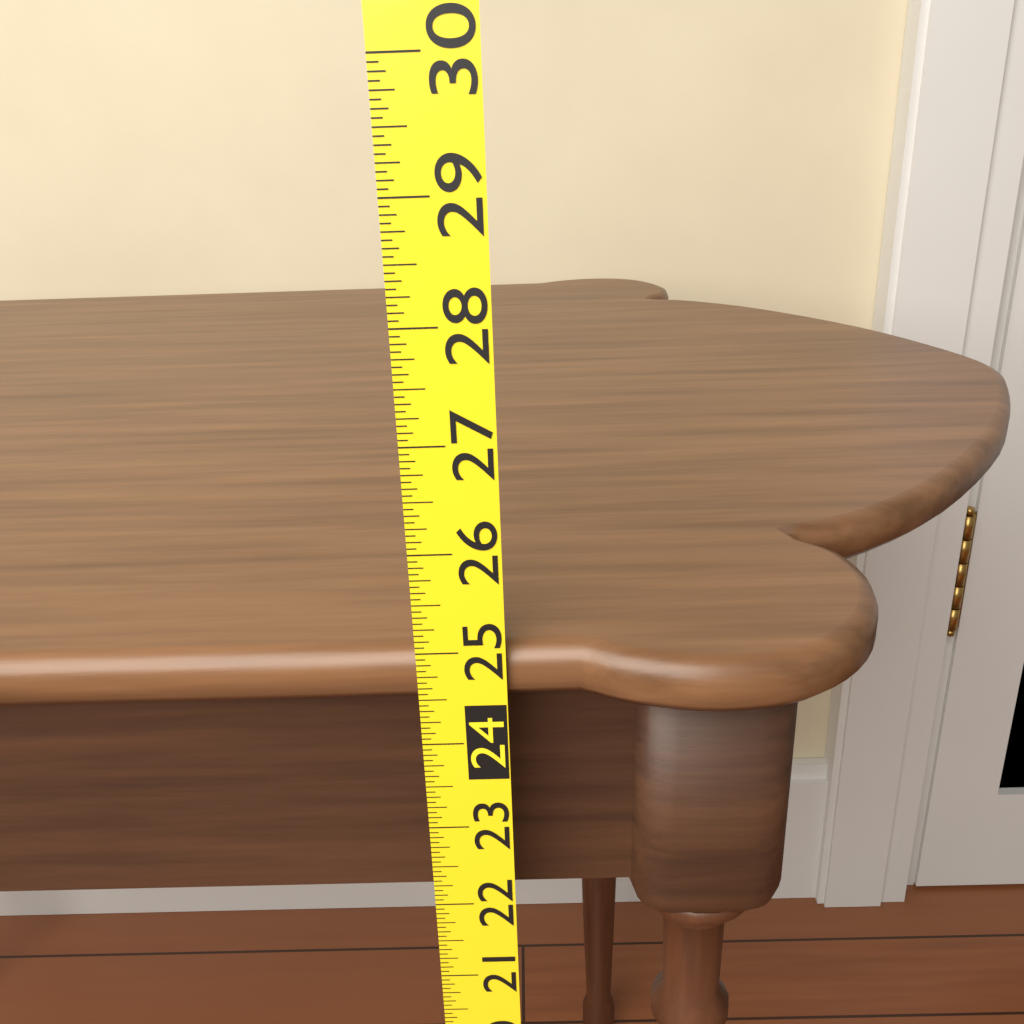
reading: 25.0000 (no unit)
